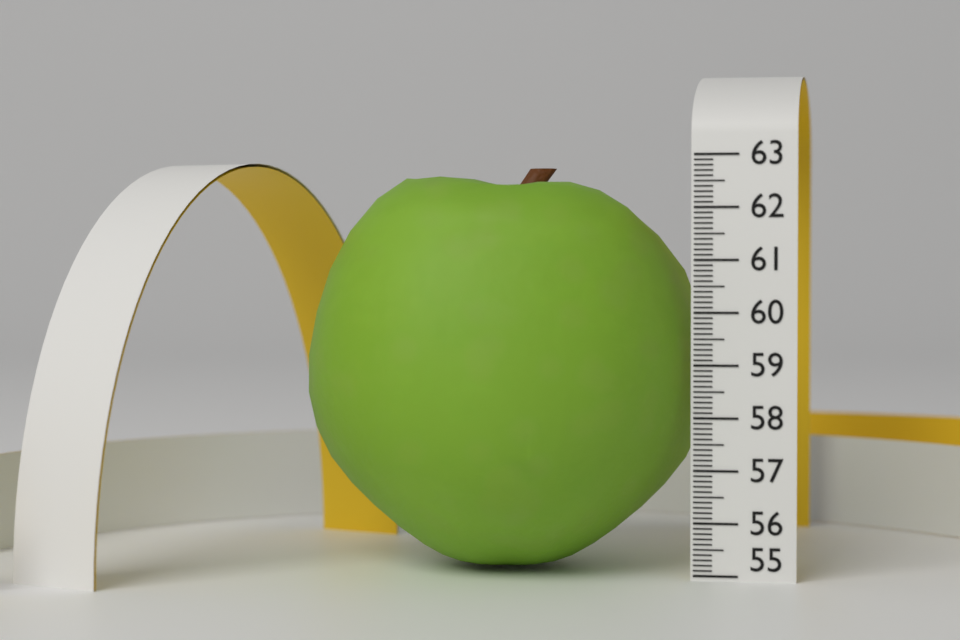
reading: 62.8 (no unit)
